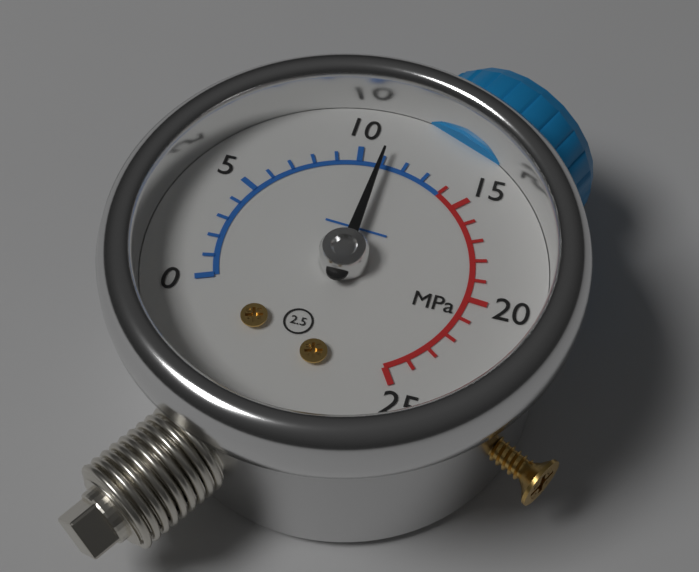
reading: 11 MPa
